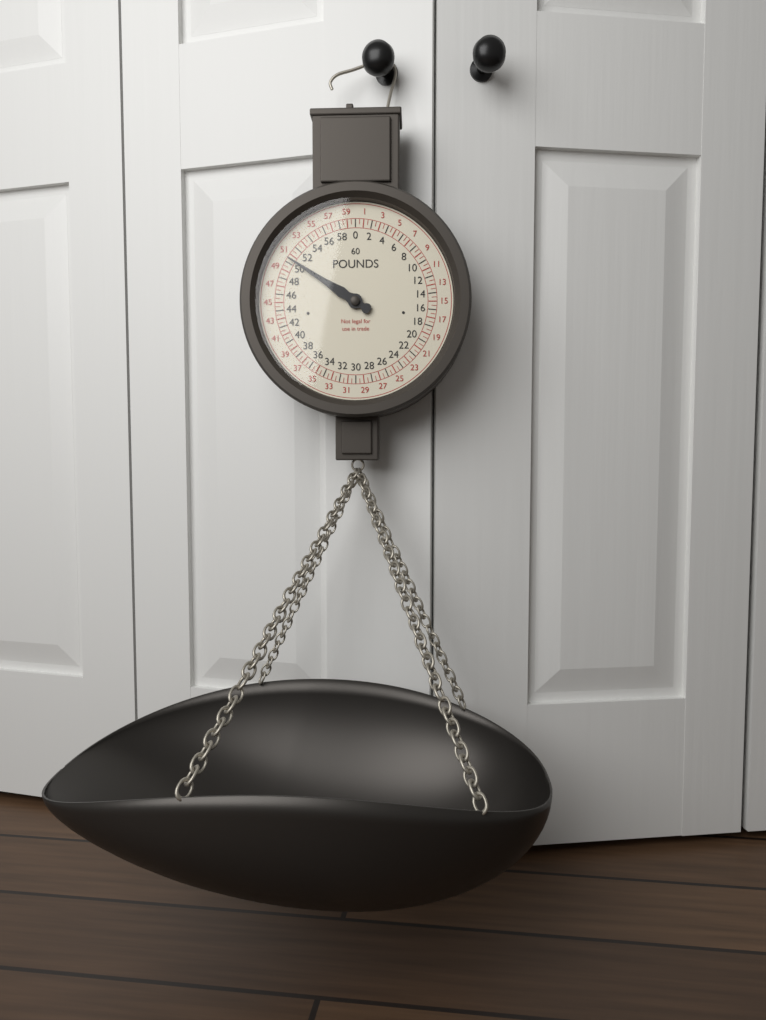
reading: 50.5 lb
